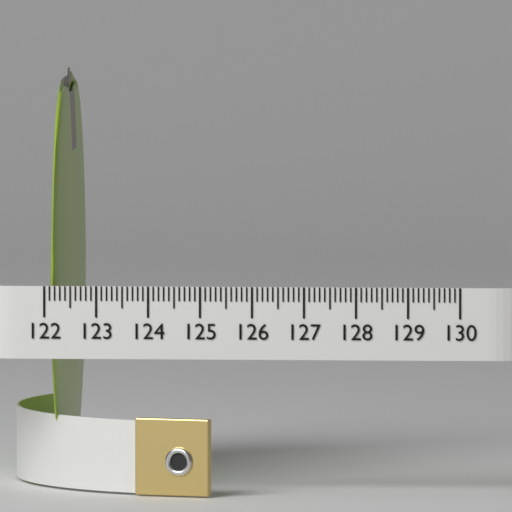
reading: 122.3 (no unit)
